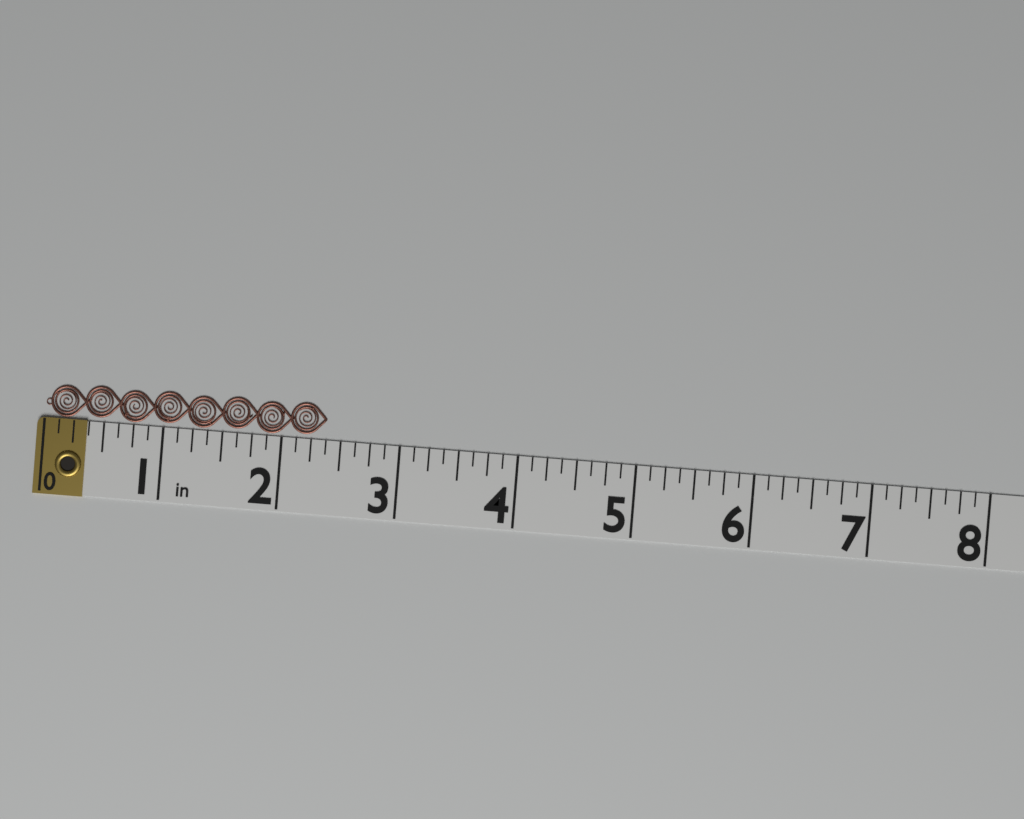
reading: 2.375 in
